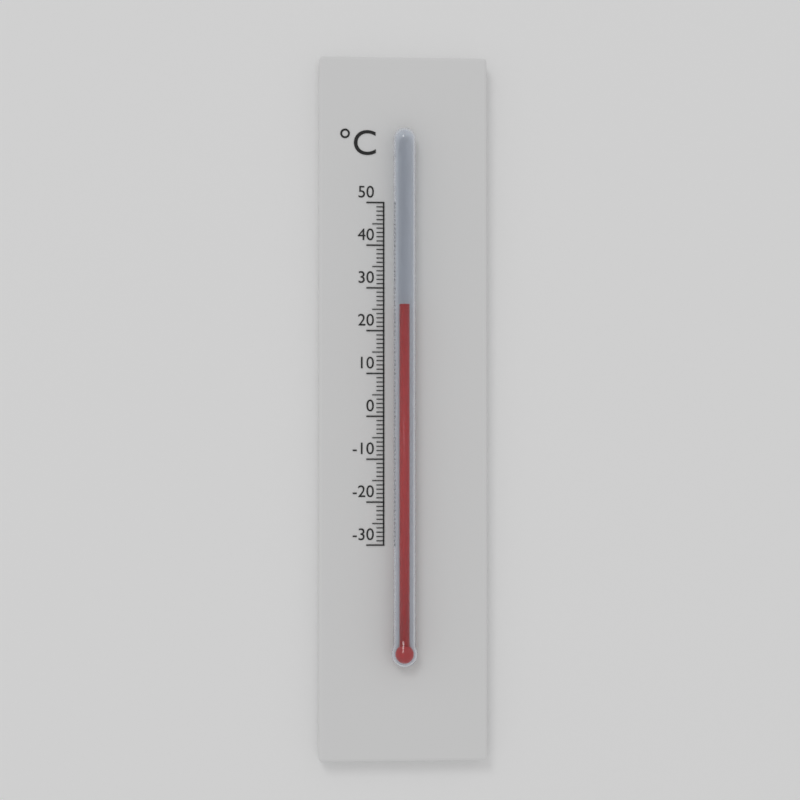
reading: 26 °C
